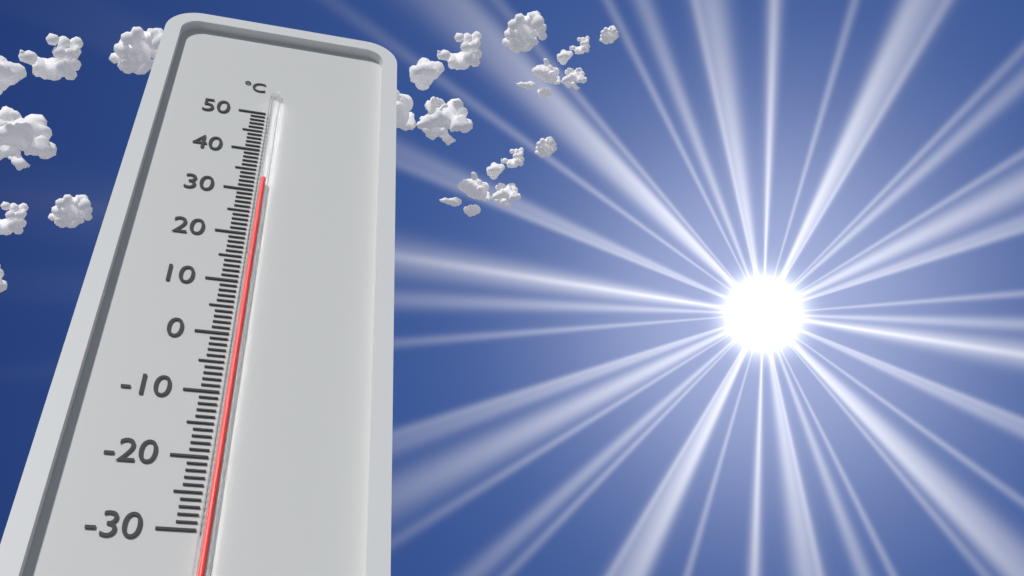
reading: 32 °C
